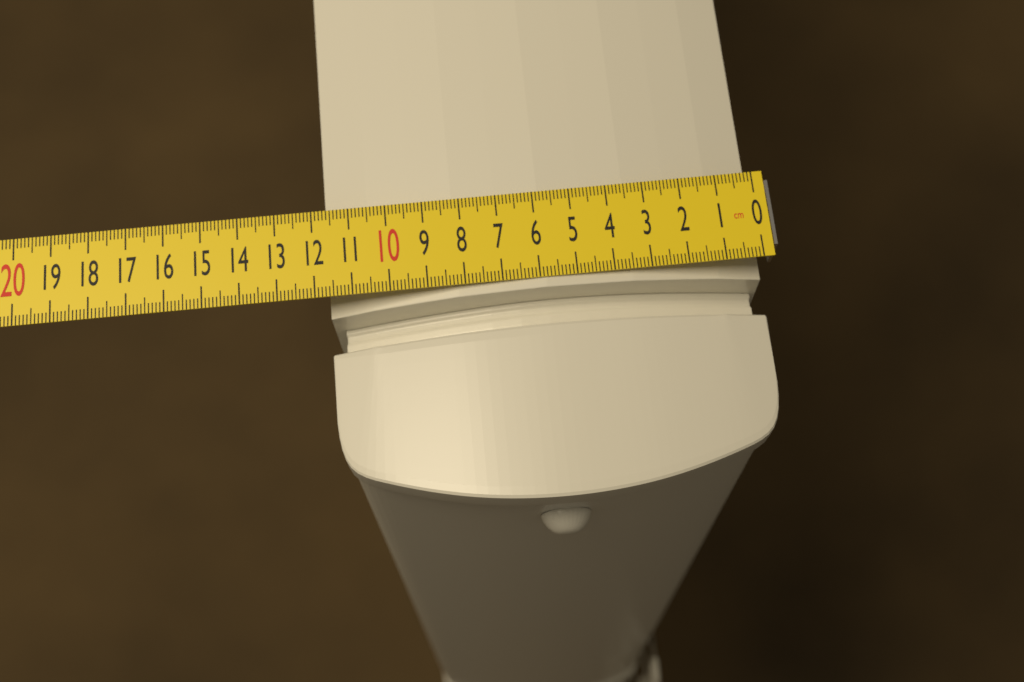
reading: 11.7 cm
